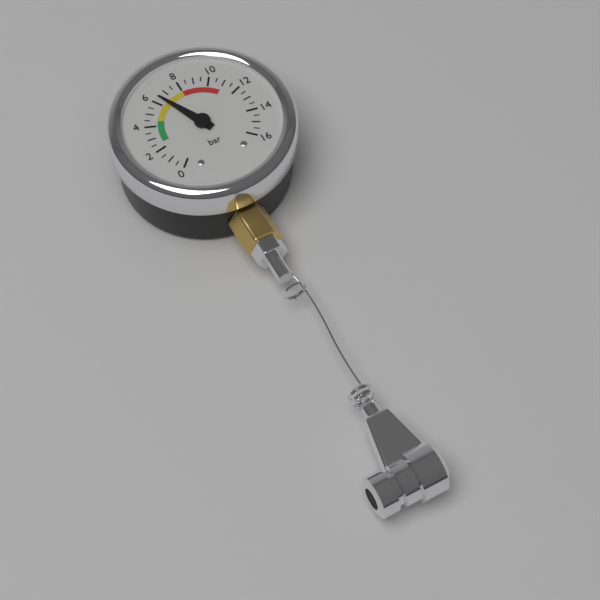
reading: 6.5 bar
